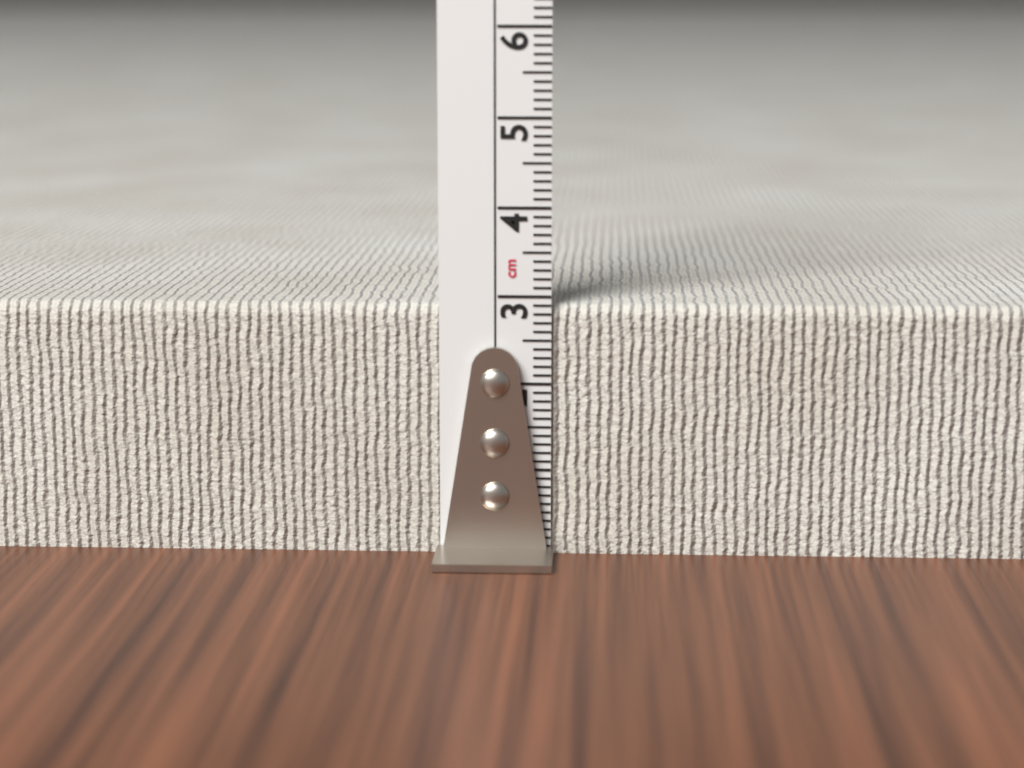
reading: 2.9 cm
